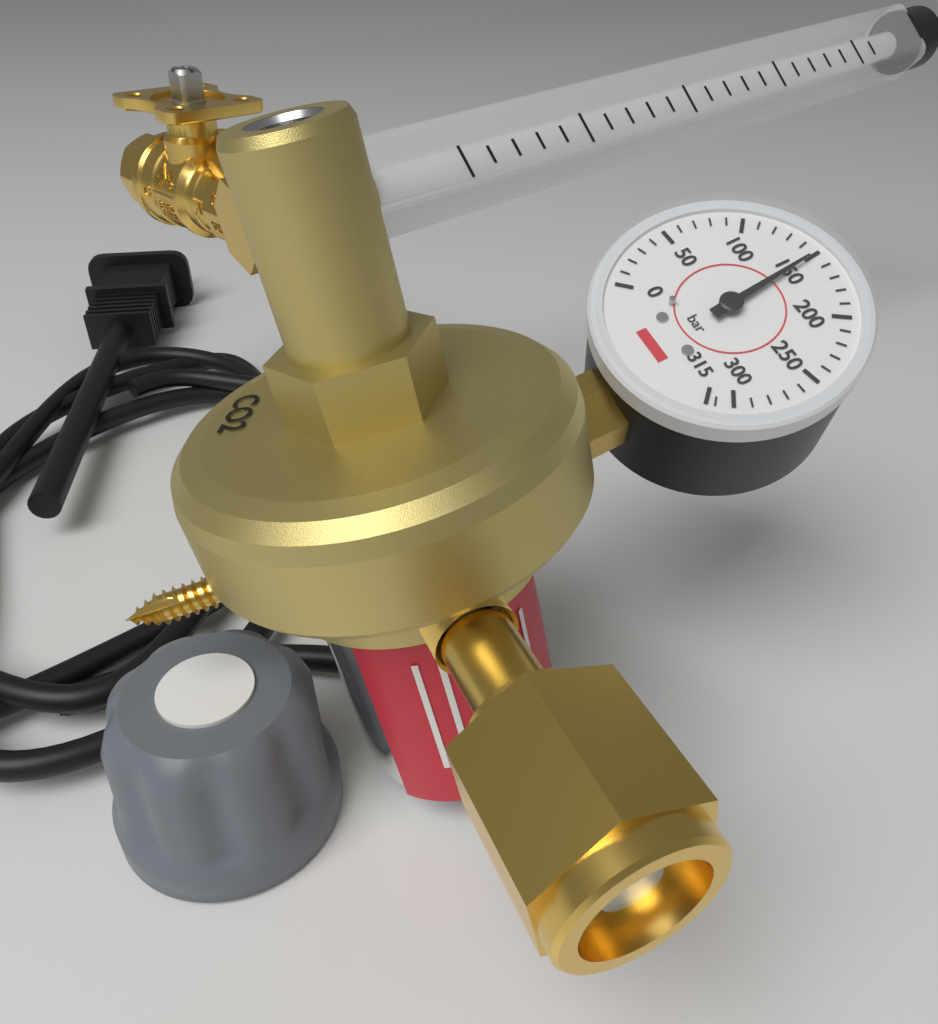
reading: 150 bar
